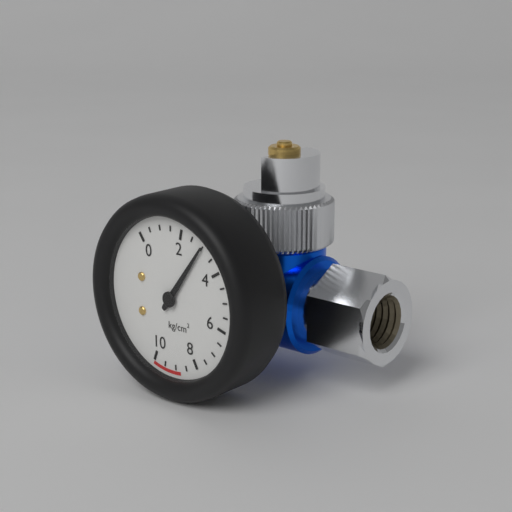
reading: 3.0 kg/cm²
